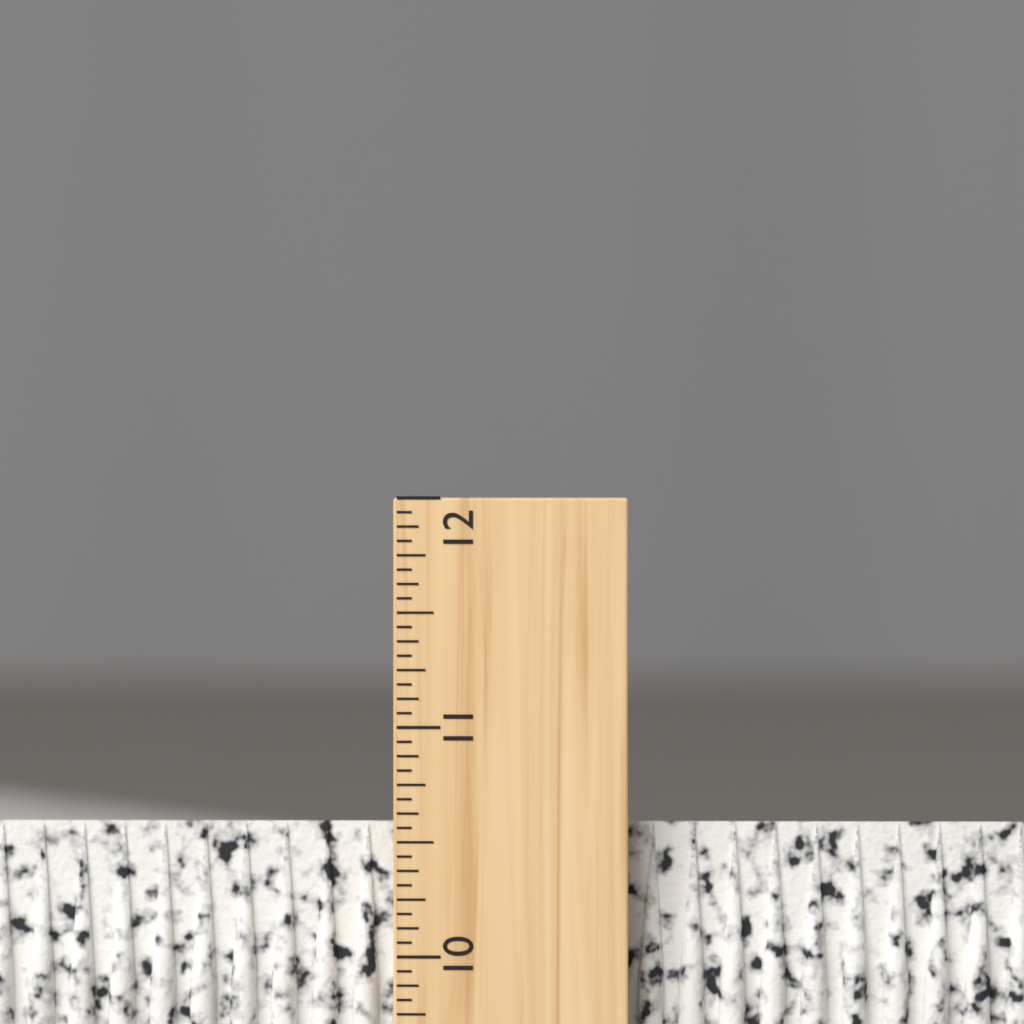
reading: 10.5625 inch
